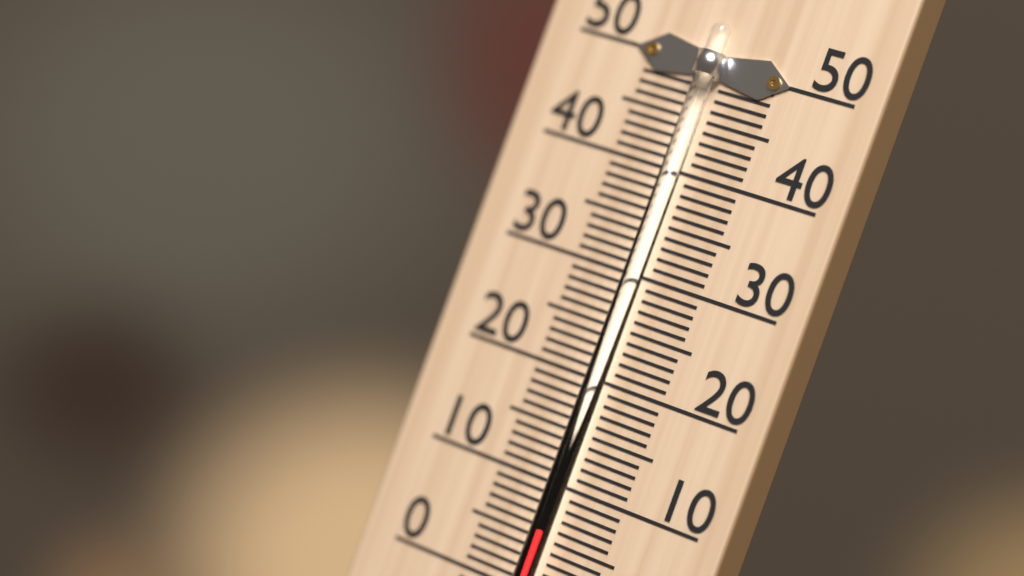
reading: 6 °C
